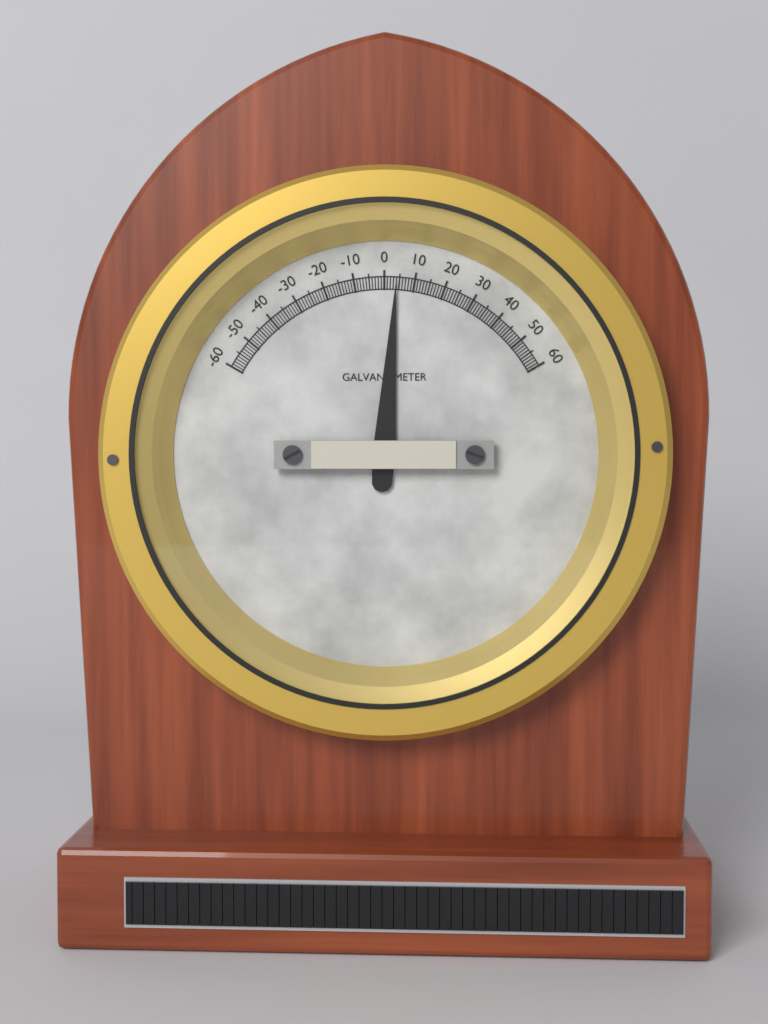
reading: 4 (no unit)
